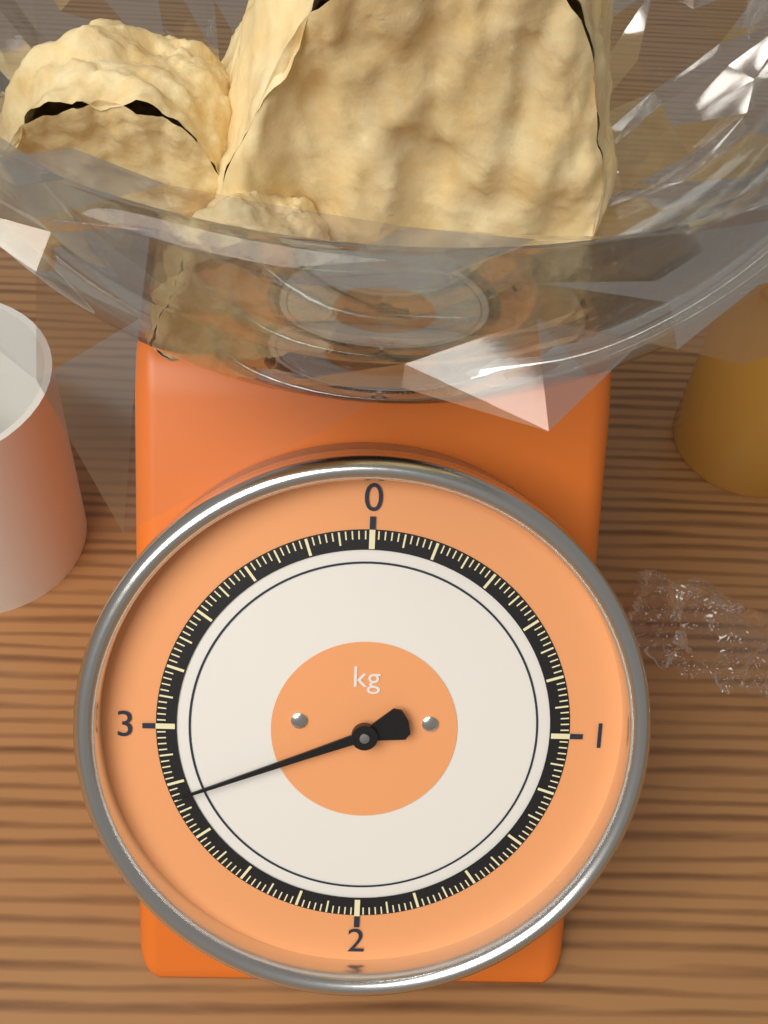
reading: 2.76 kg
